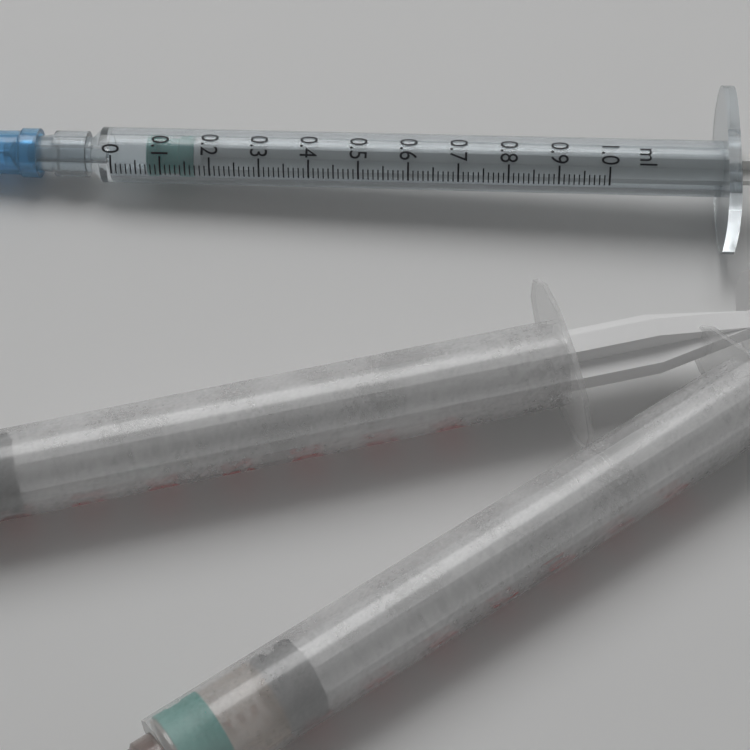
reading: 0.07 ml
